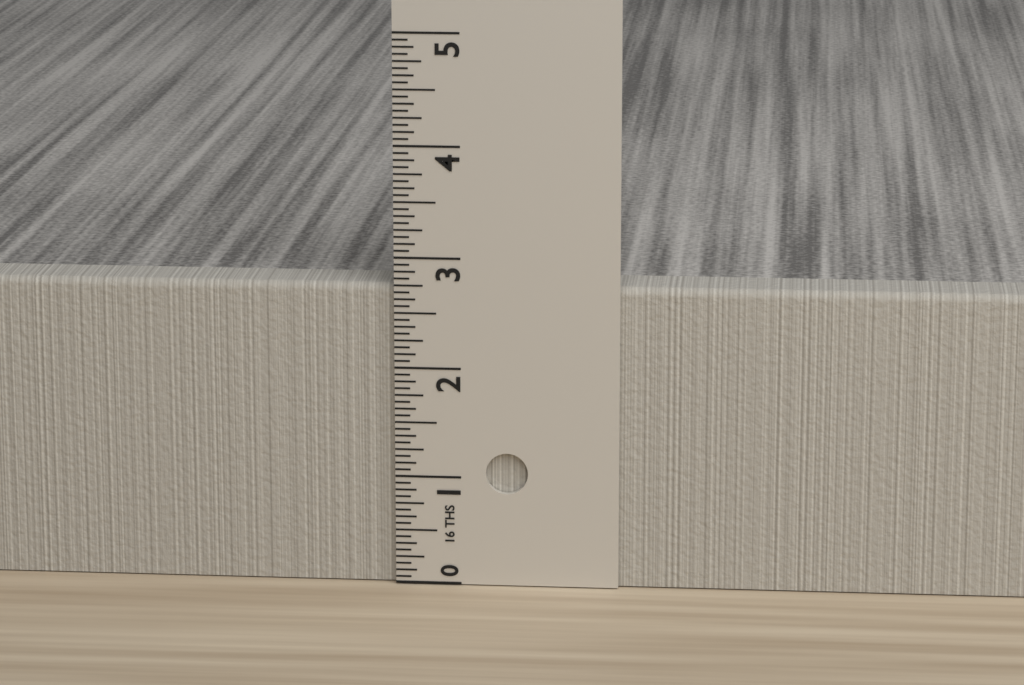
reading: 2.7500 in
